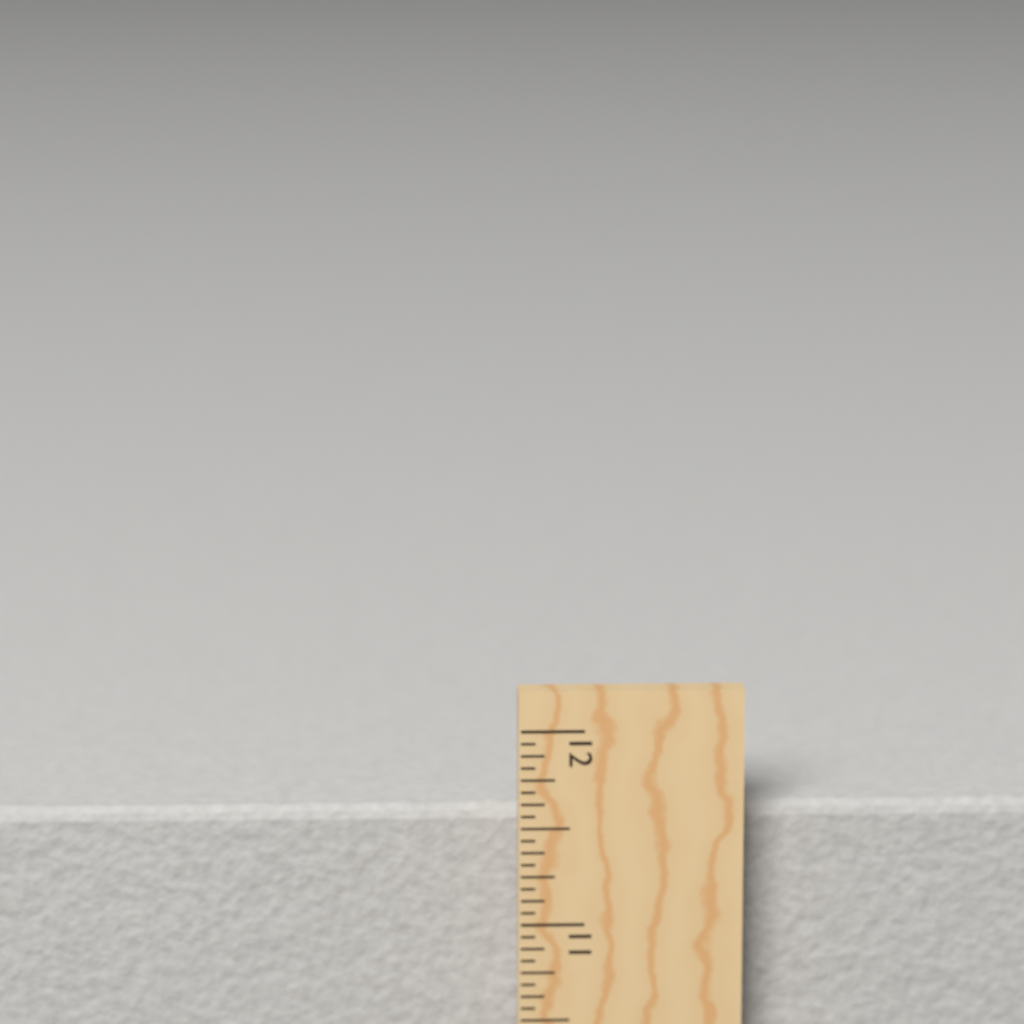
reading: 11.5625 in
